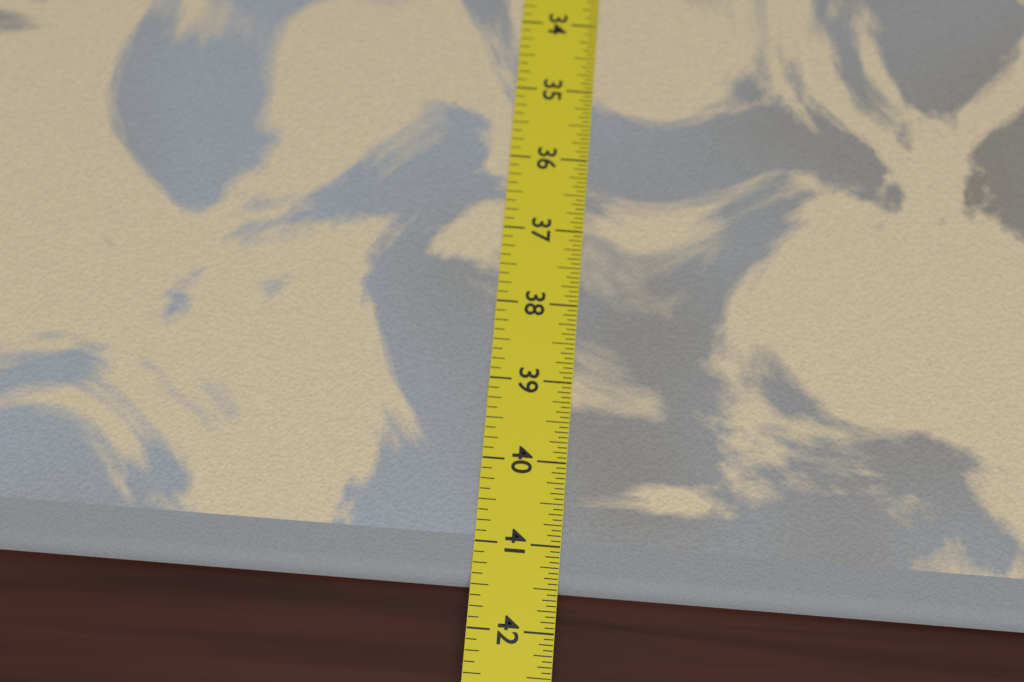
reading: 41.5000 in
